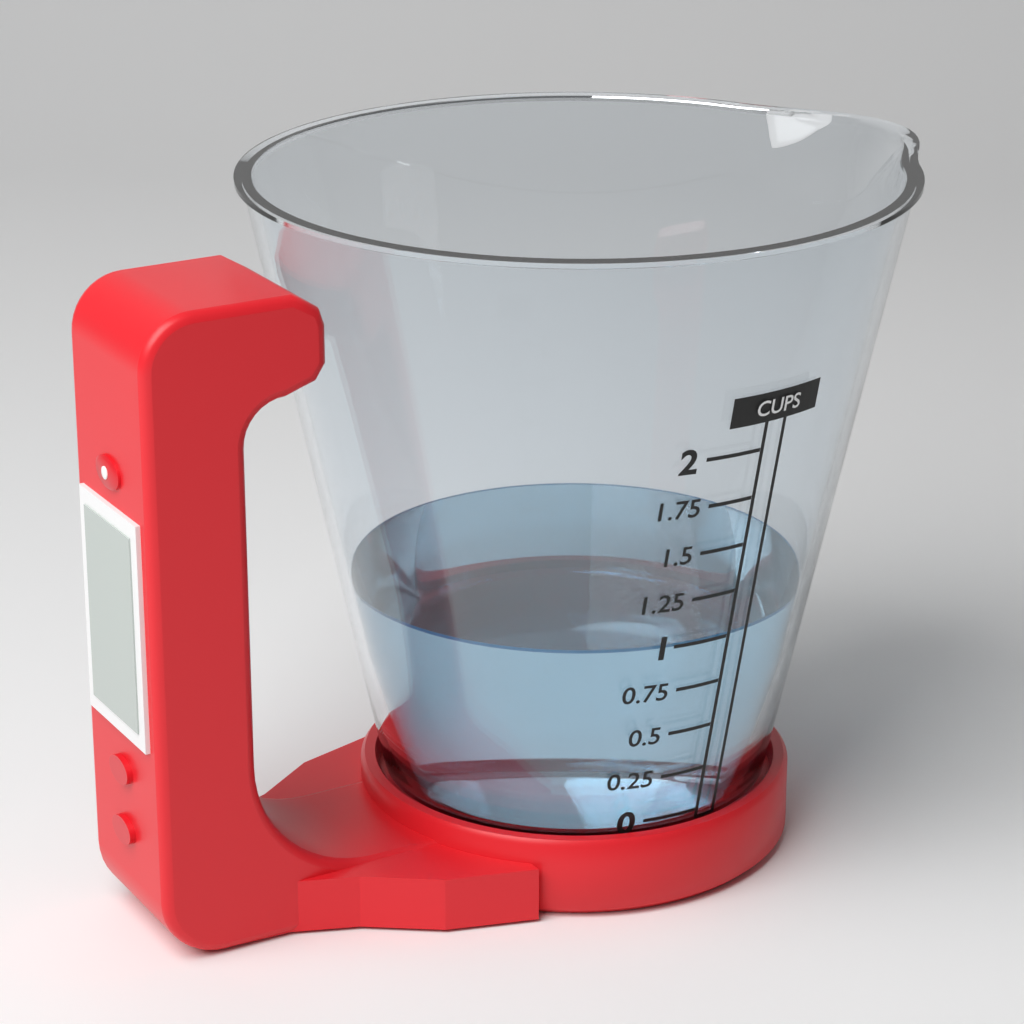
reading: 1.00 cups
